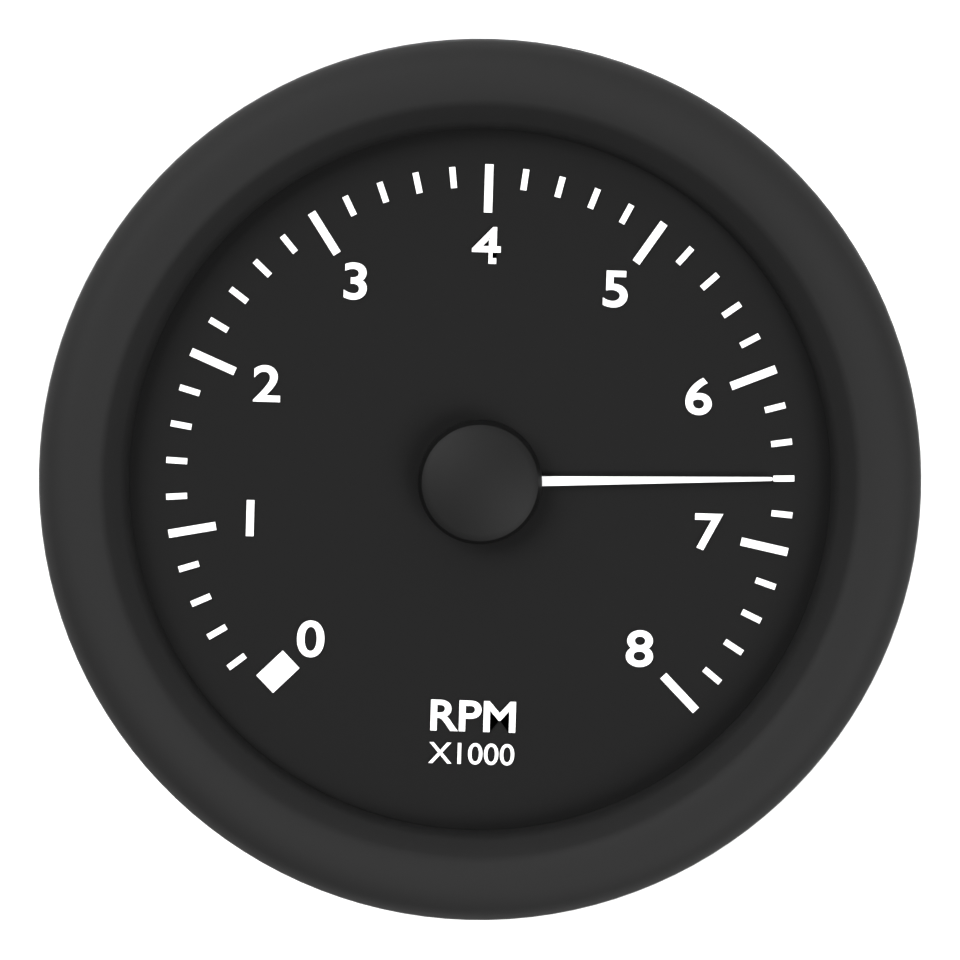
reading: 6.6 RPM x1000
